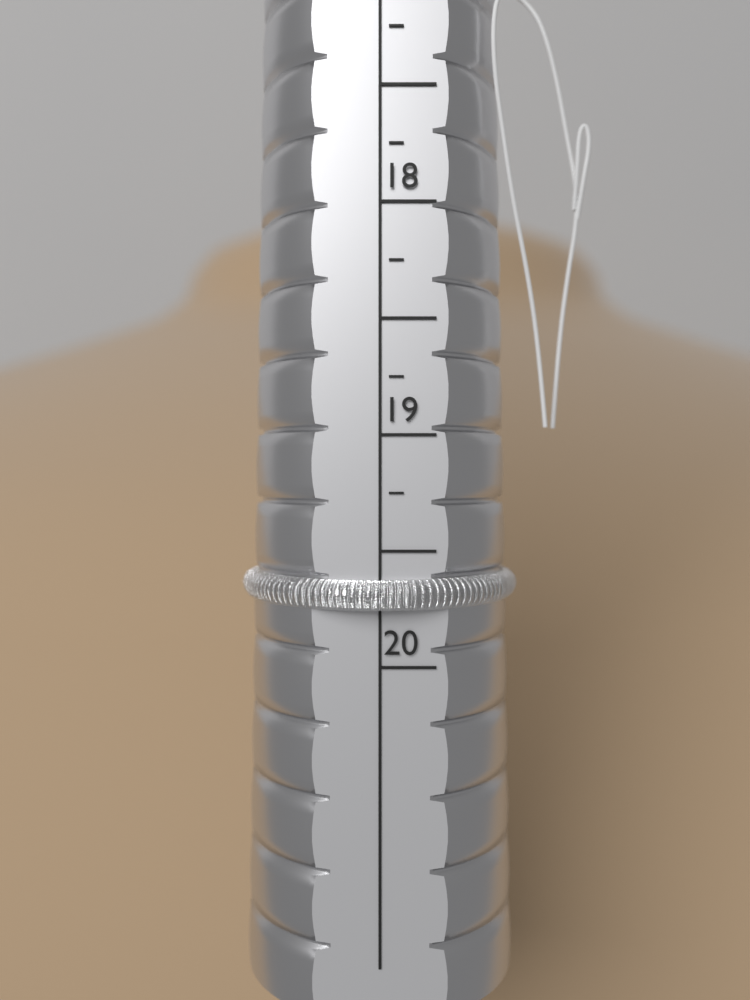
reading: 19.75 (no unit)
